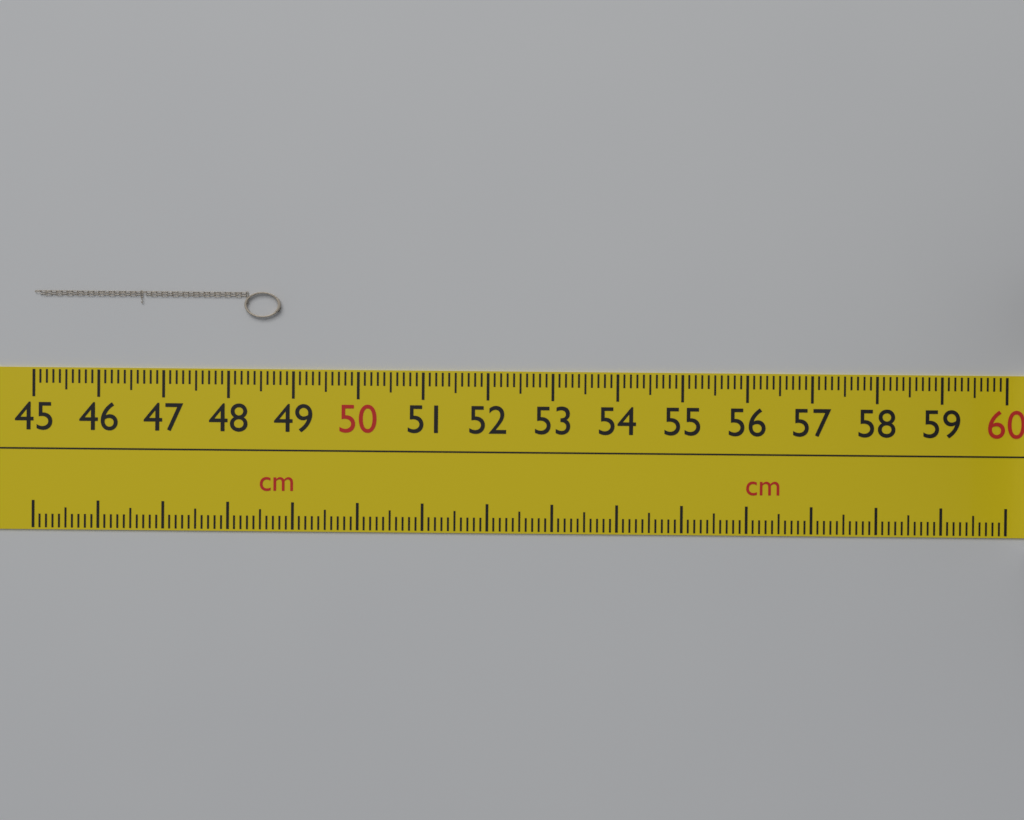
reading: 48.8 cm
